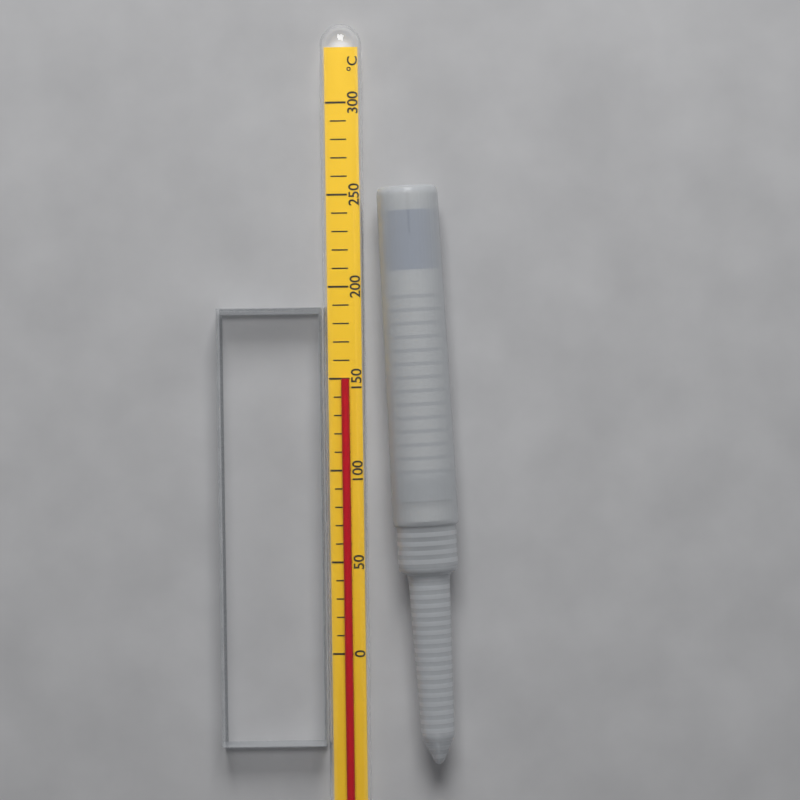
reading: 150 °C
